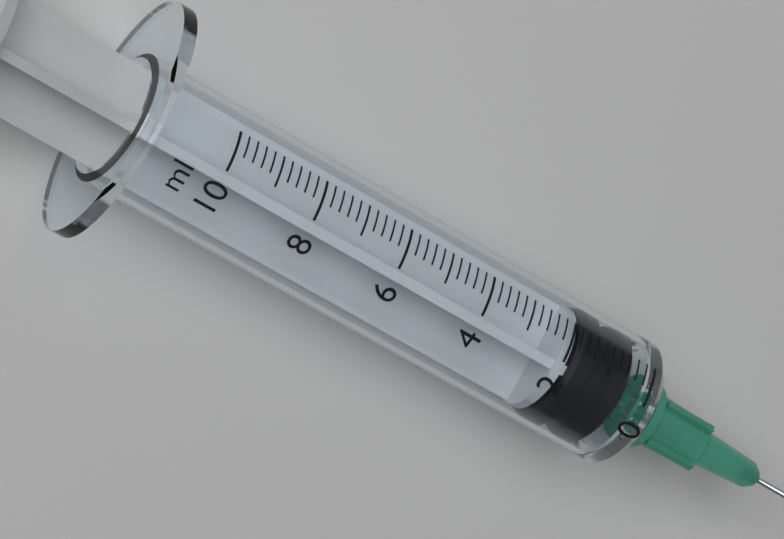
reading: 0.4 ml
